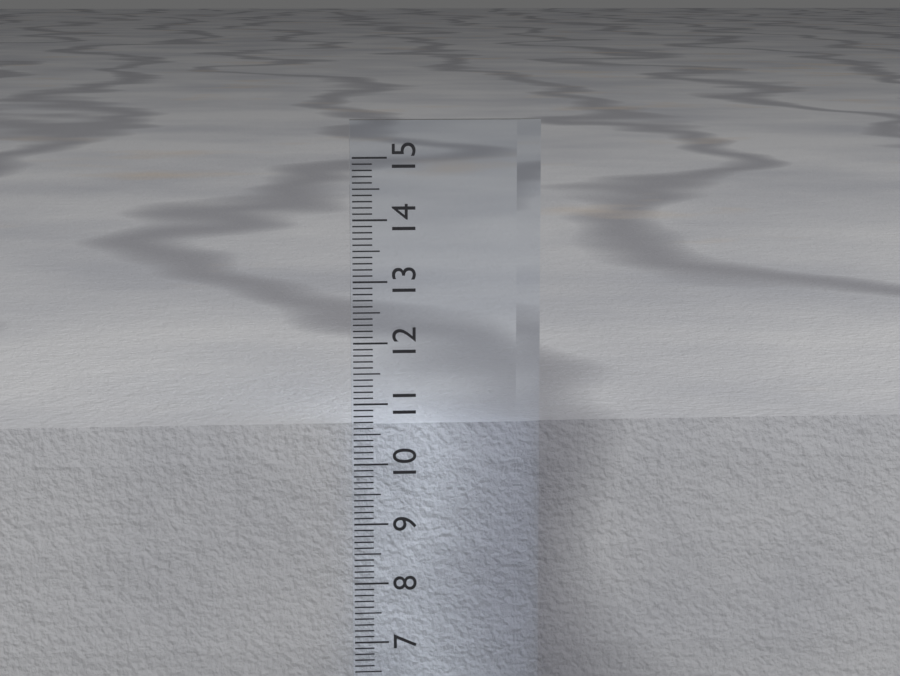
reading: 10.6 cm
